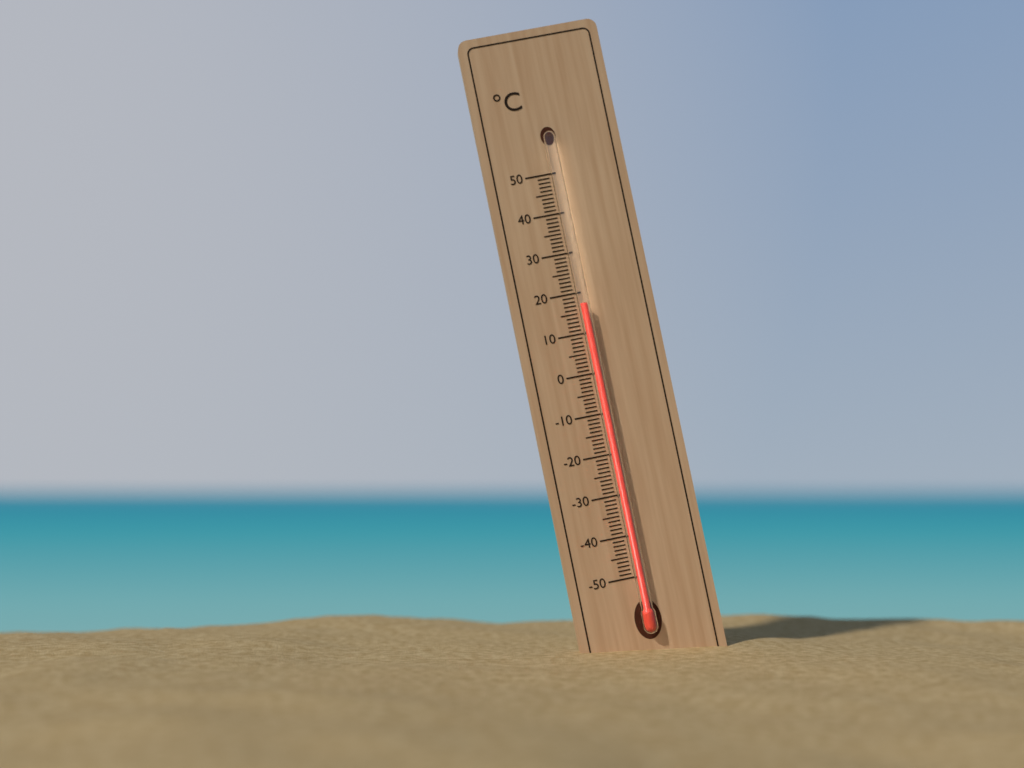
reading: 17 °C
